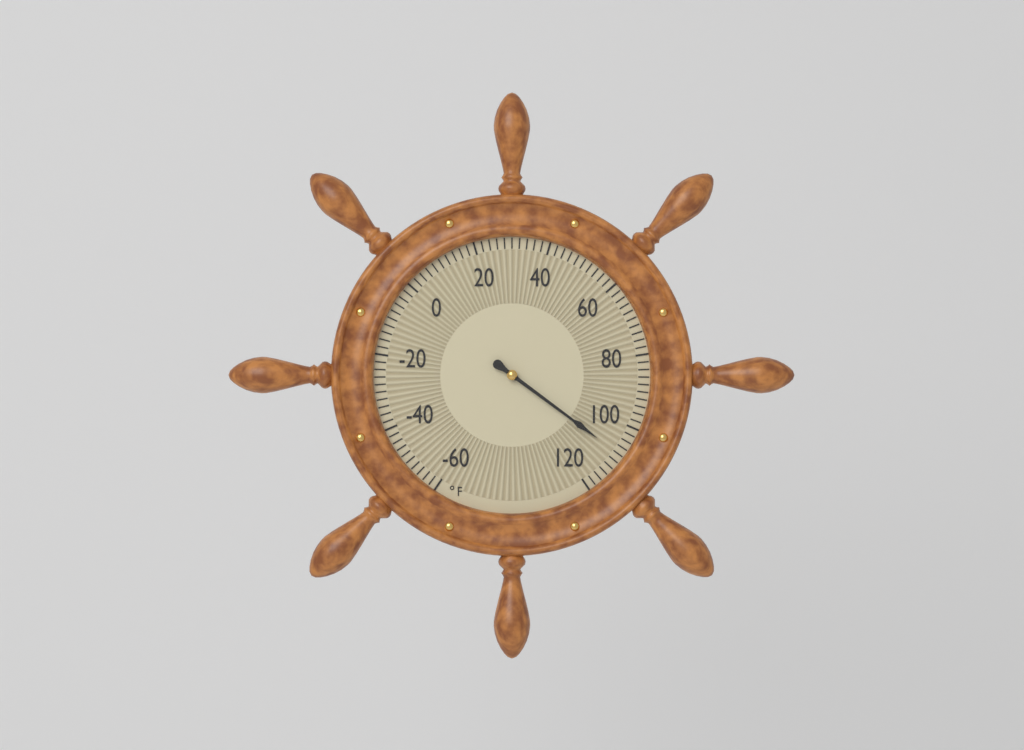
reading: 108 °F
